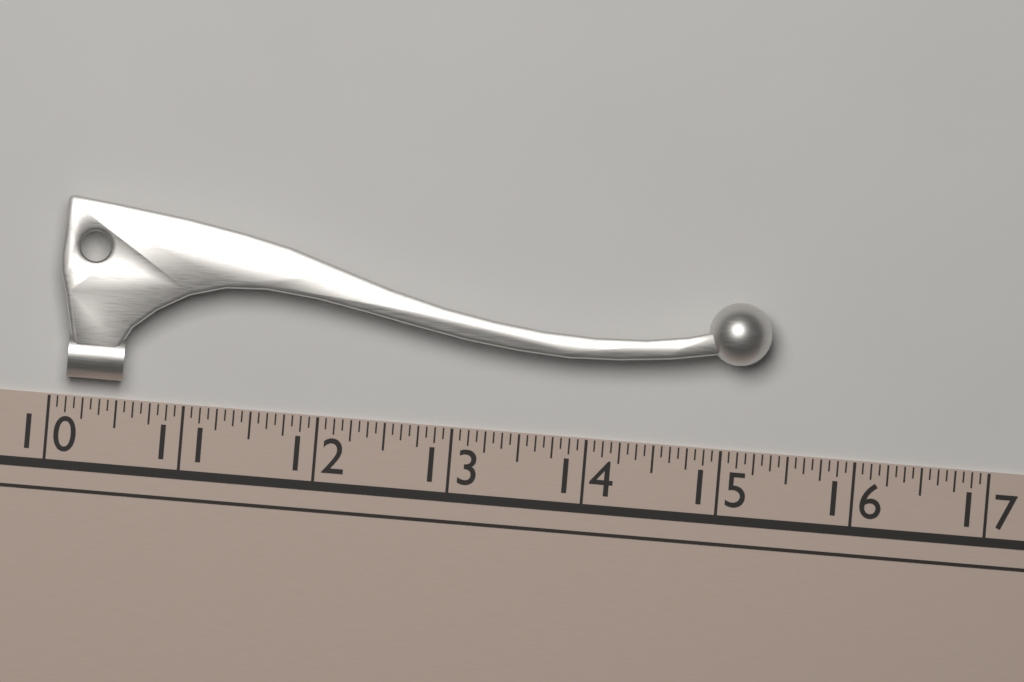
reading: 15.3125 (no unit)
